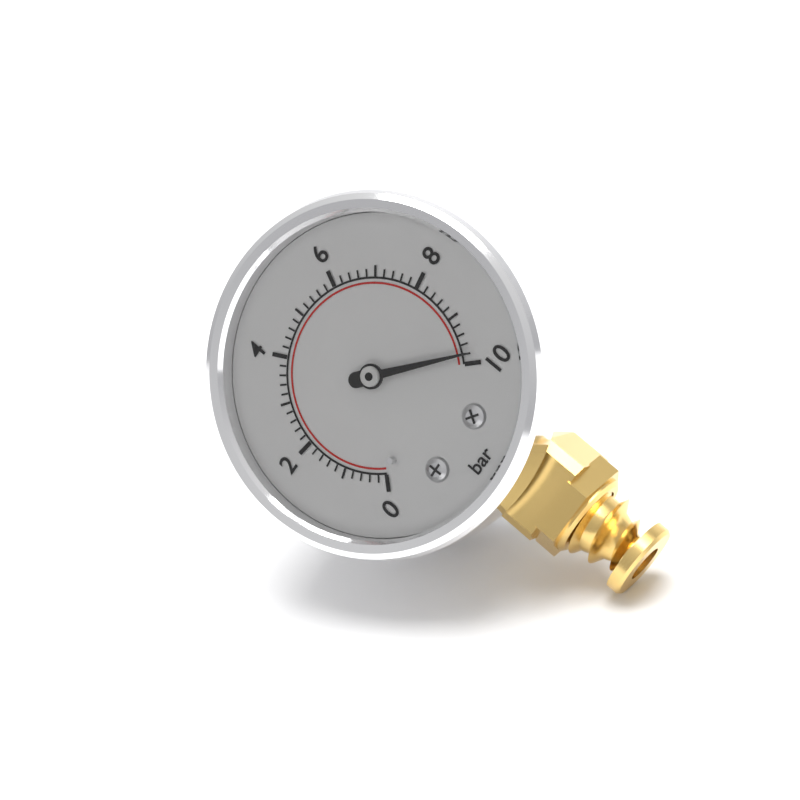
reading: 9.8 bar
